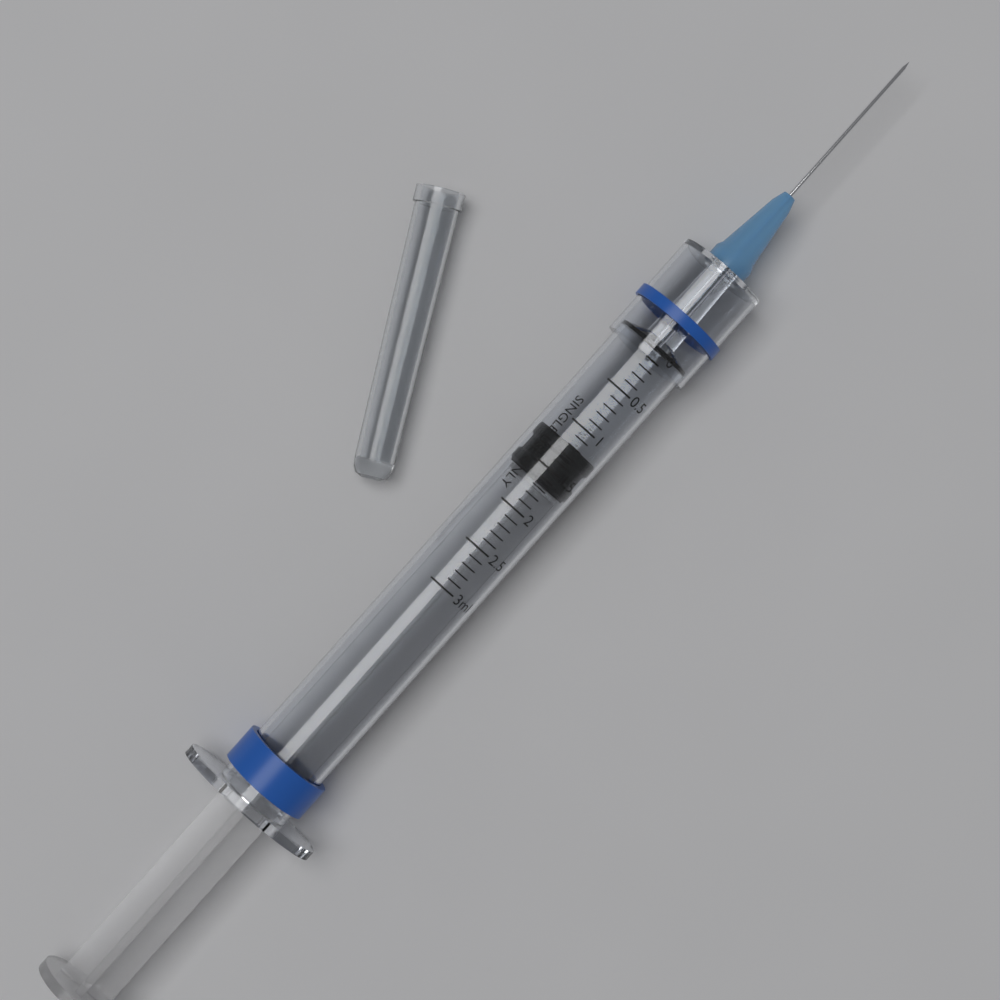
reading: 1.2 ml
